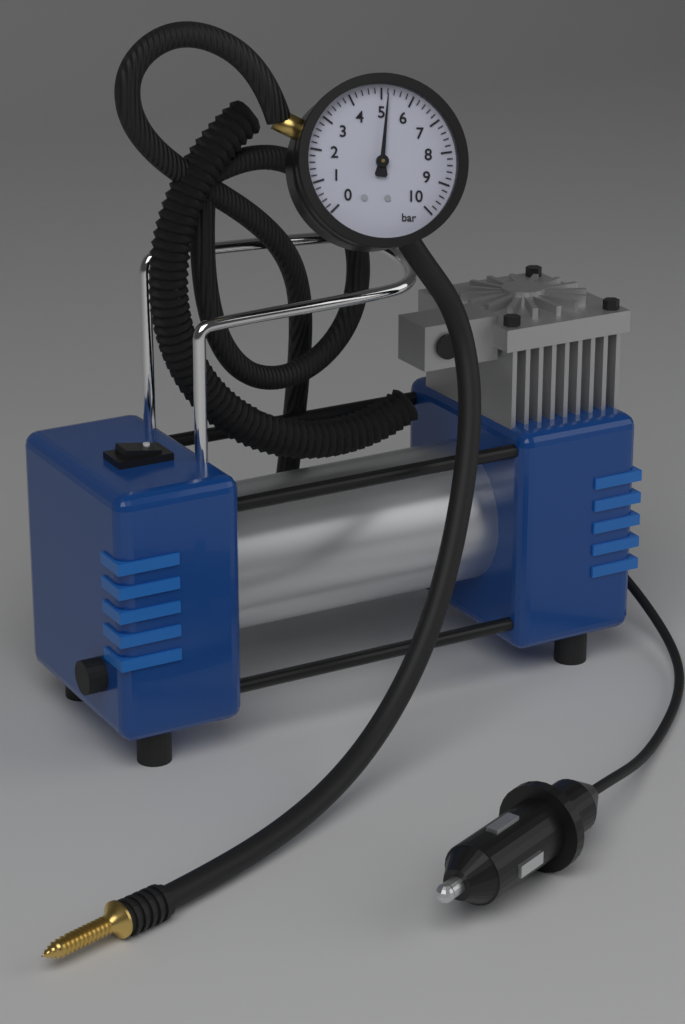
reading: 5.2 bar
